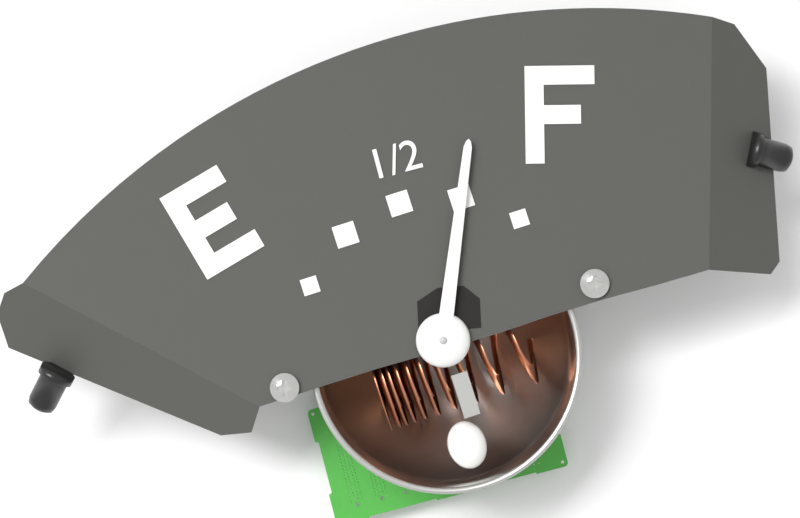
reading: 0.75 (no unit)
